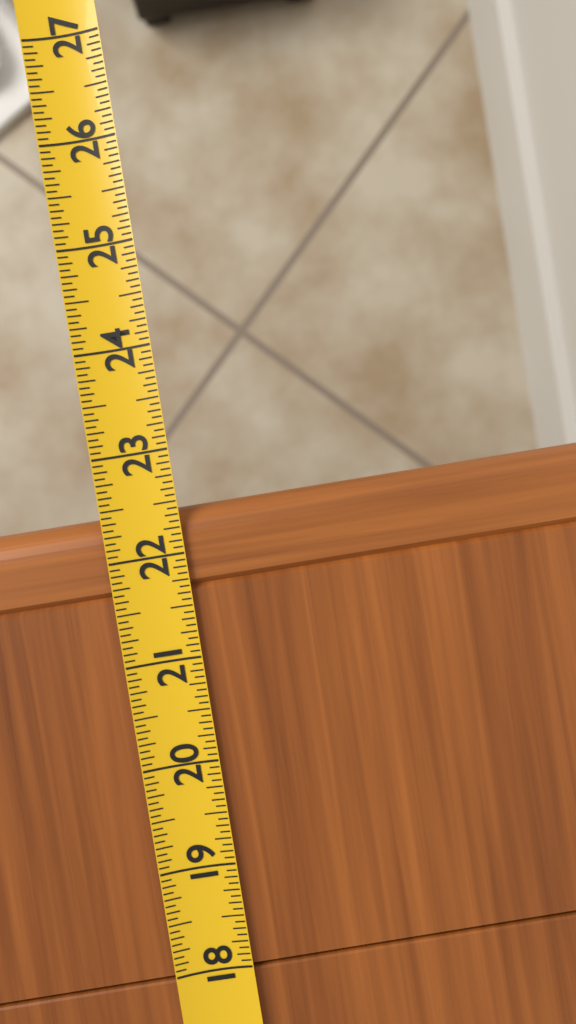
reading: 22.4375 (no unit)
